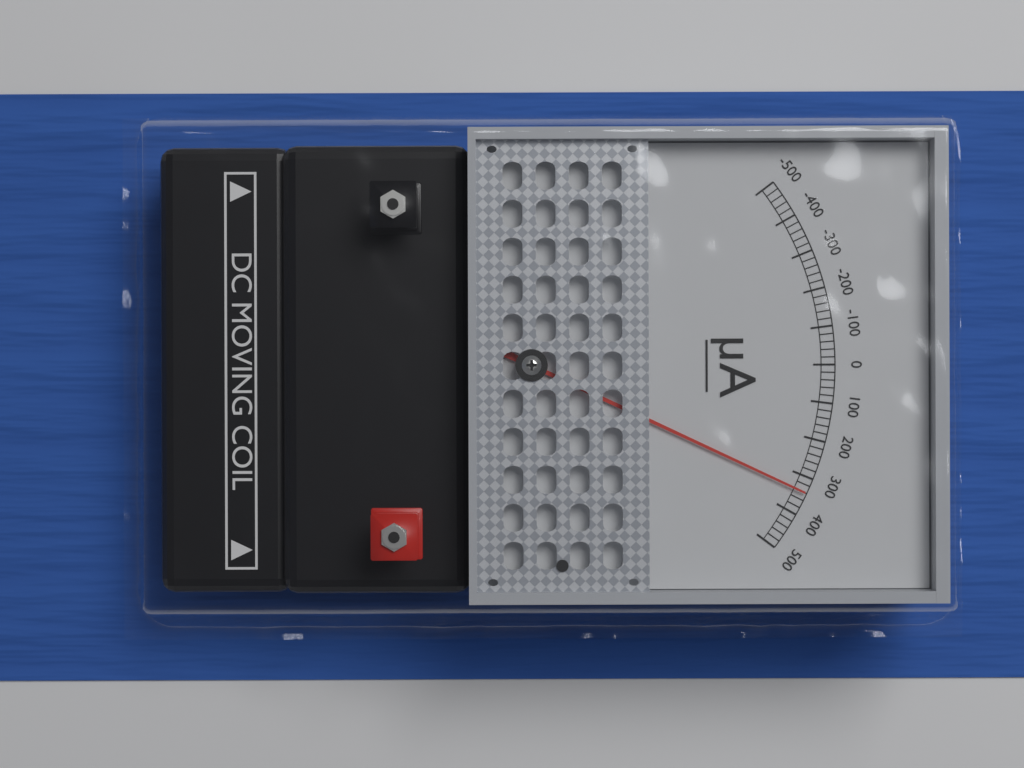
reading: 340 µA
